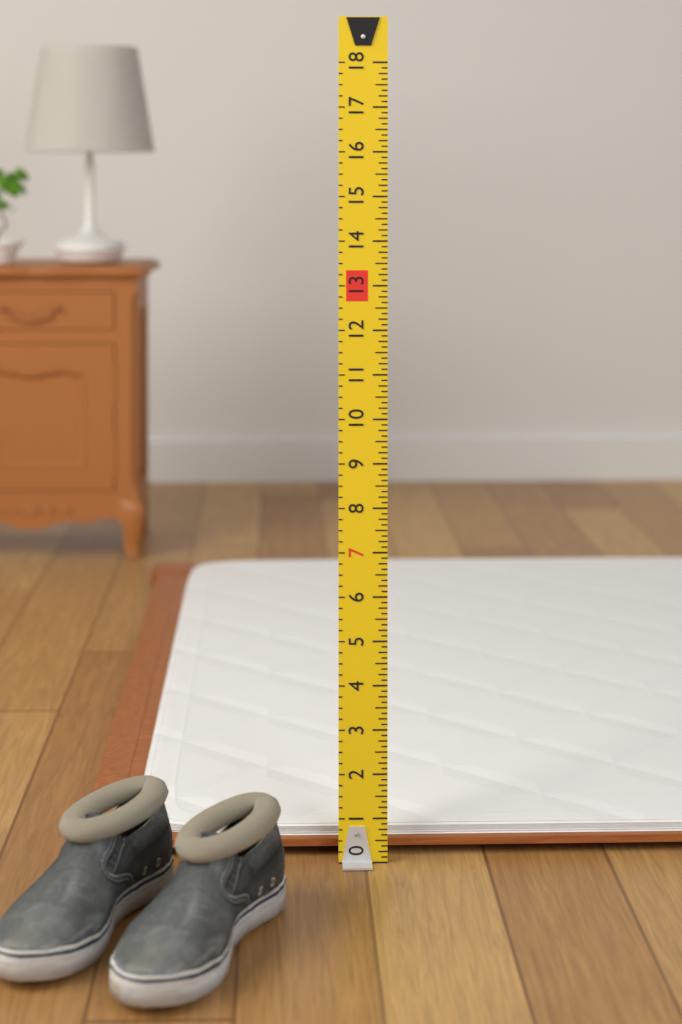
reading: 0.625 (no unit)
